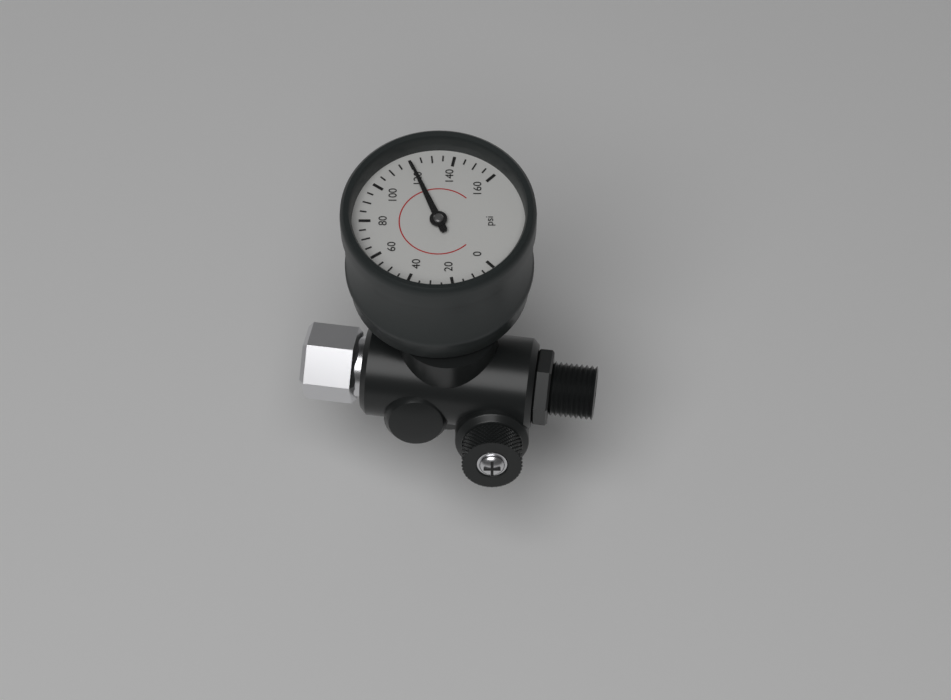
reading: 120 psi
